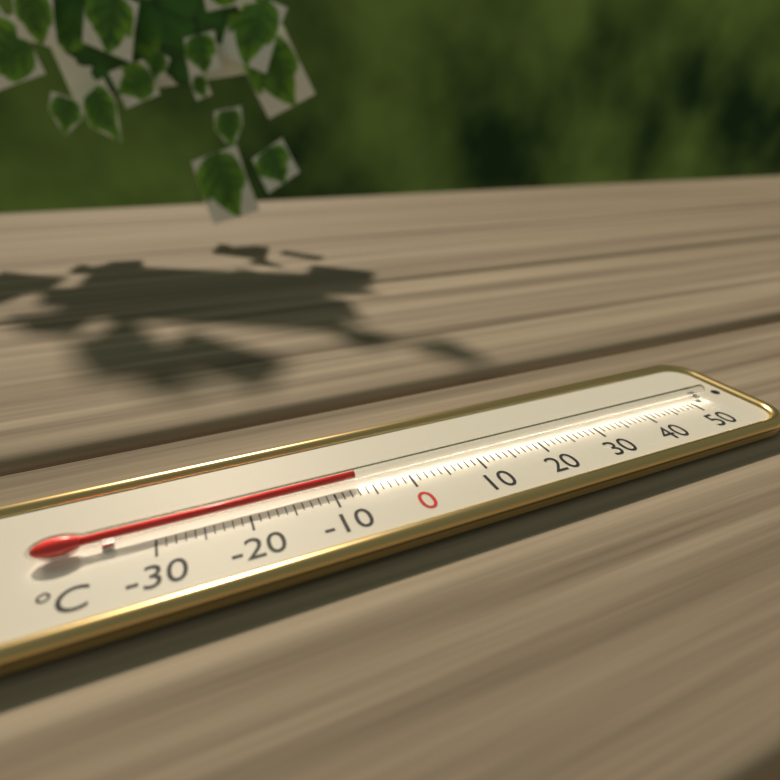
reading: -7 °C
